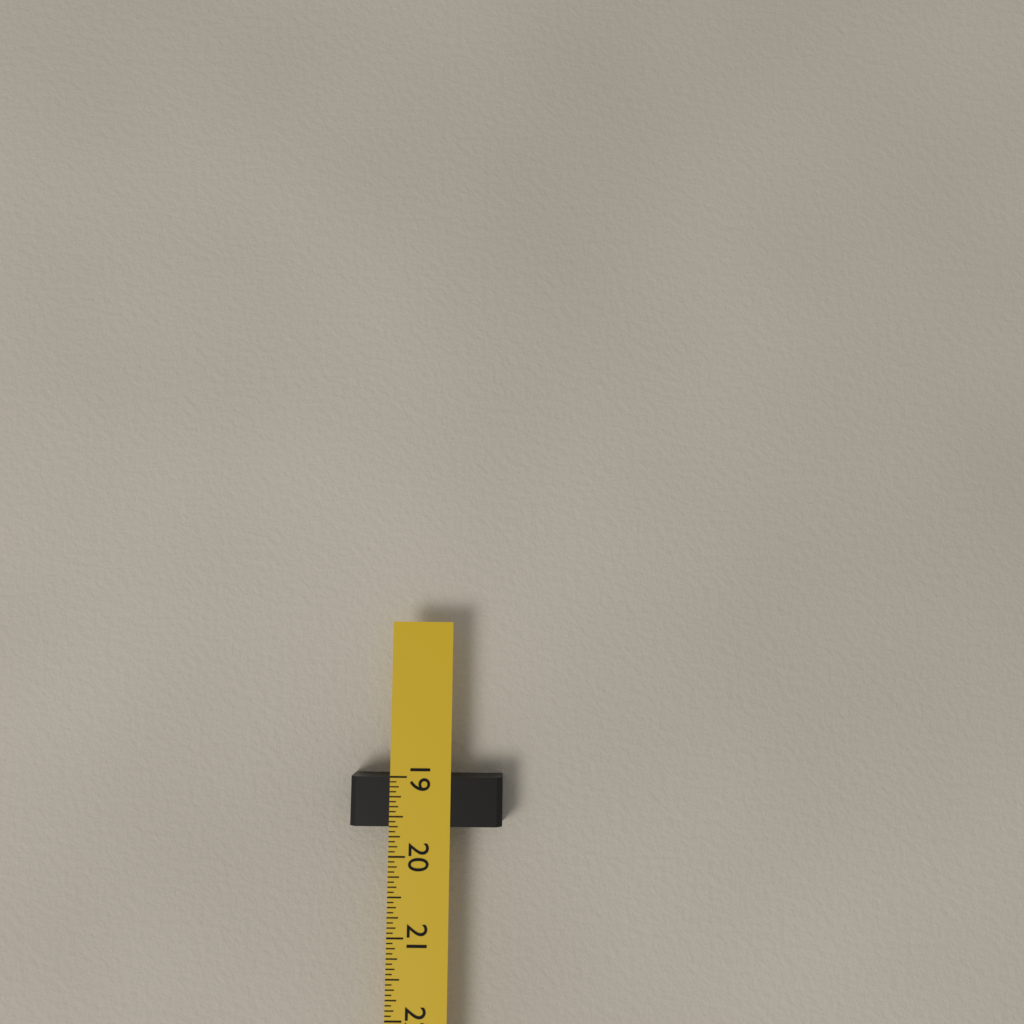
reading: 19.6250 in
